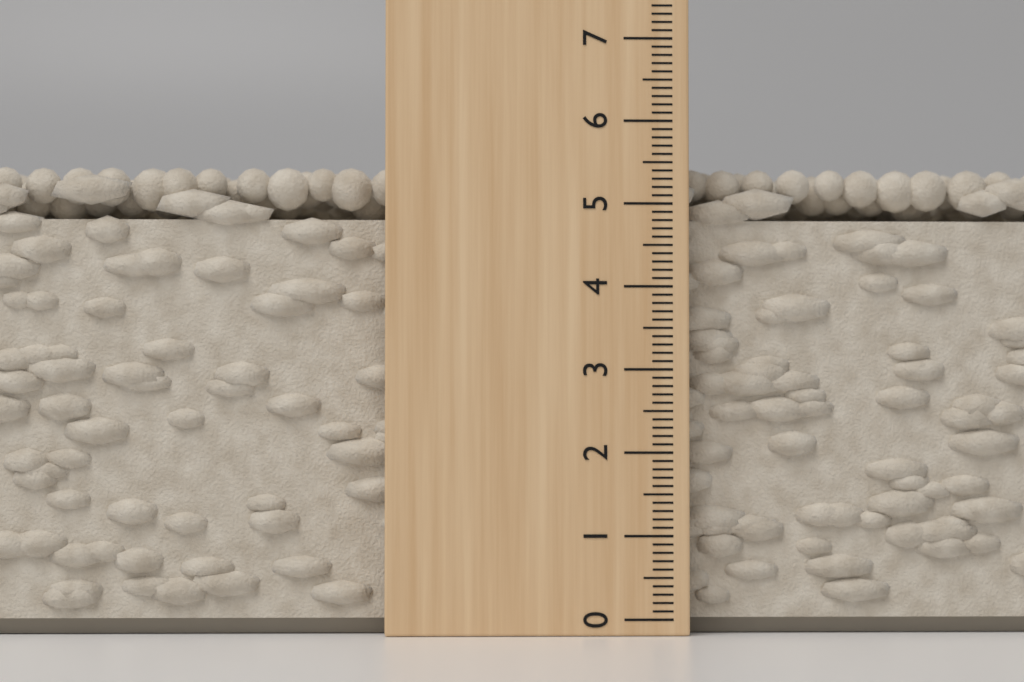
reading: 5.5 cm
